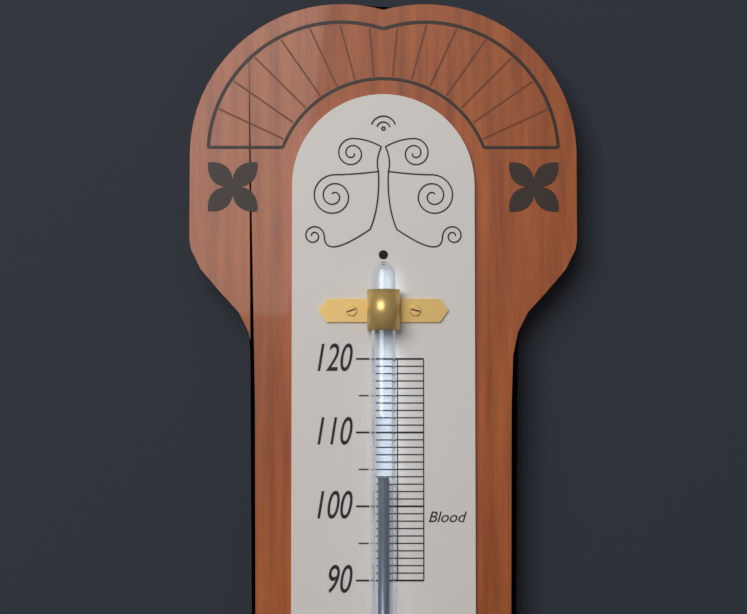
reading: 104 (no unit)
